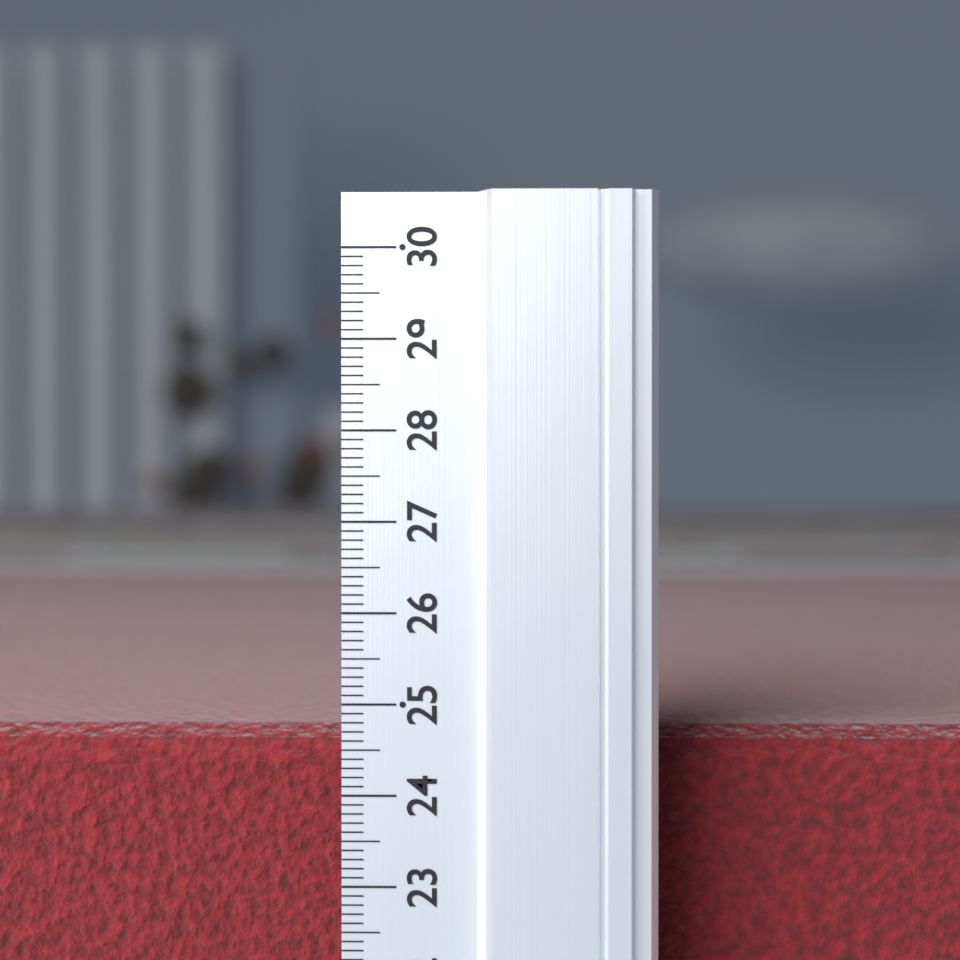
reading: 24.6 (no unit)
